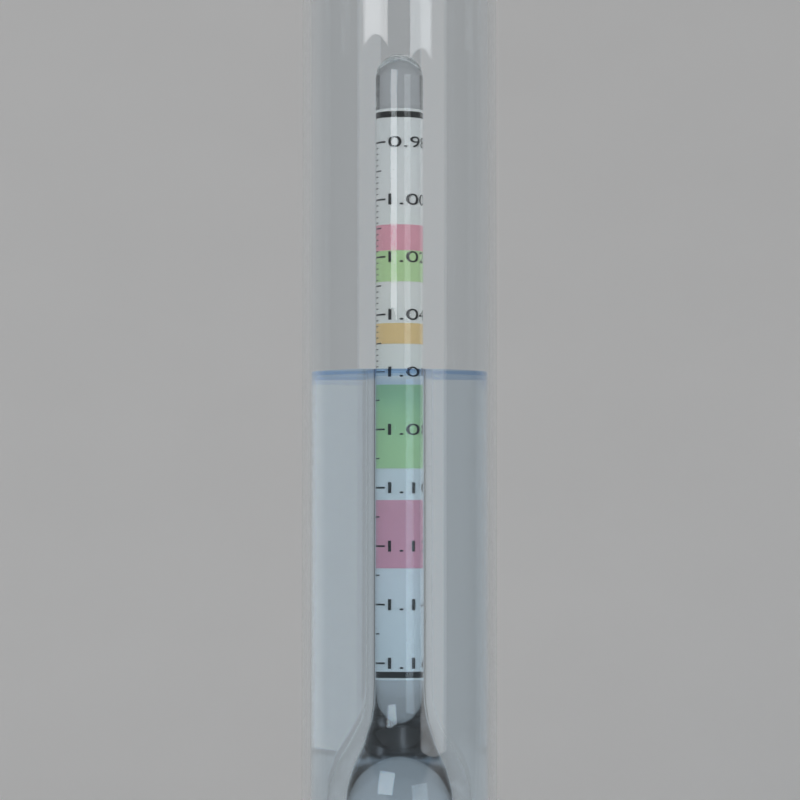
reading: 1.060 (no unit)
